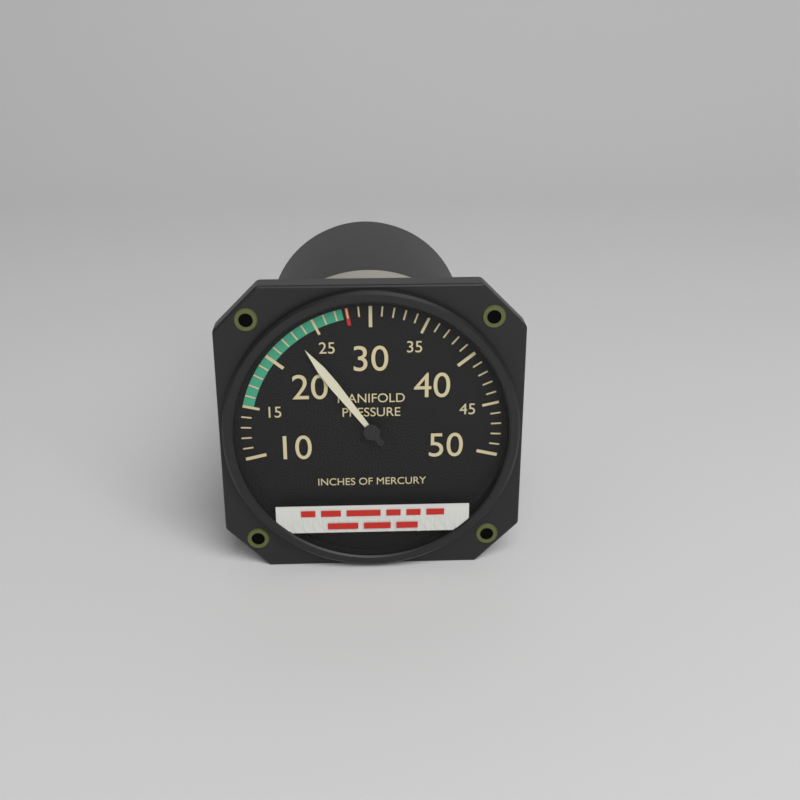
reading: 23 inHg
